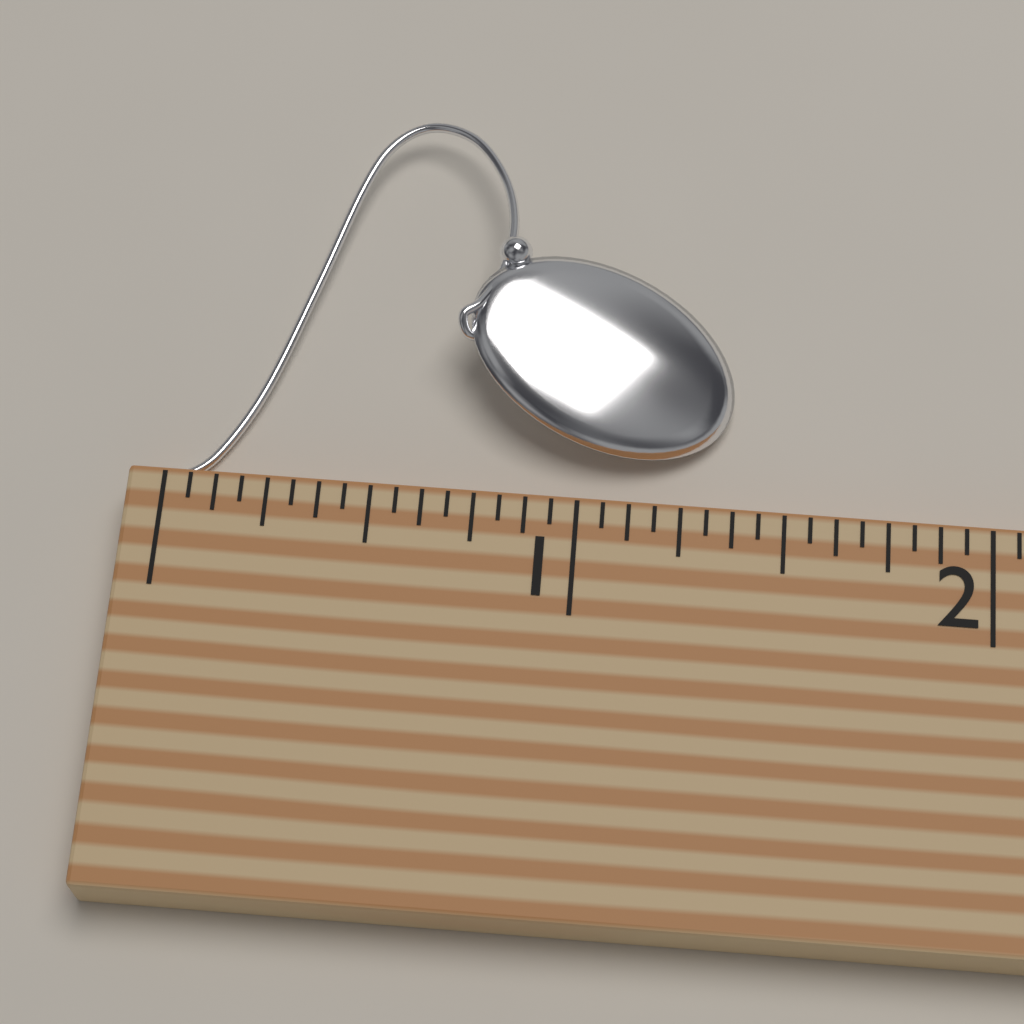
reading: 1.3750 (no unit)
